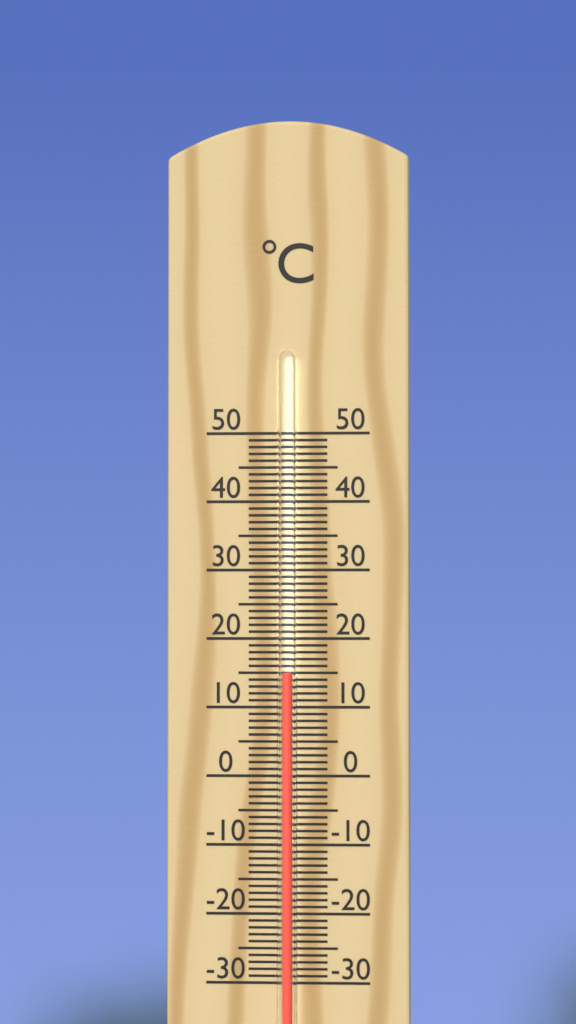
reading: 15 °C
